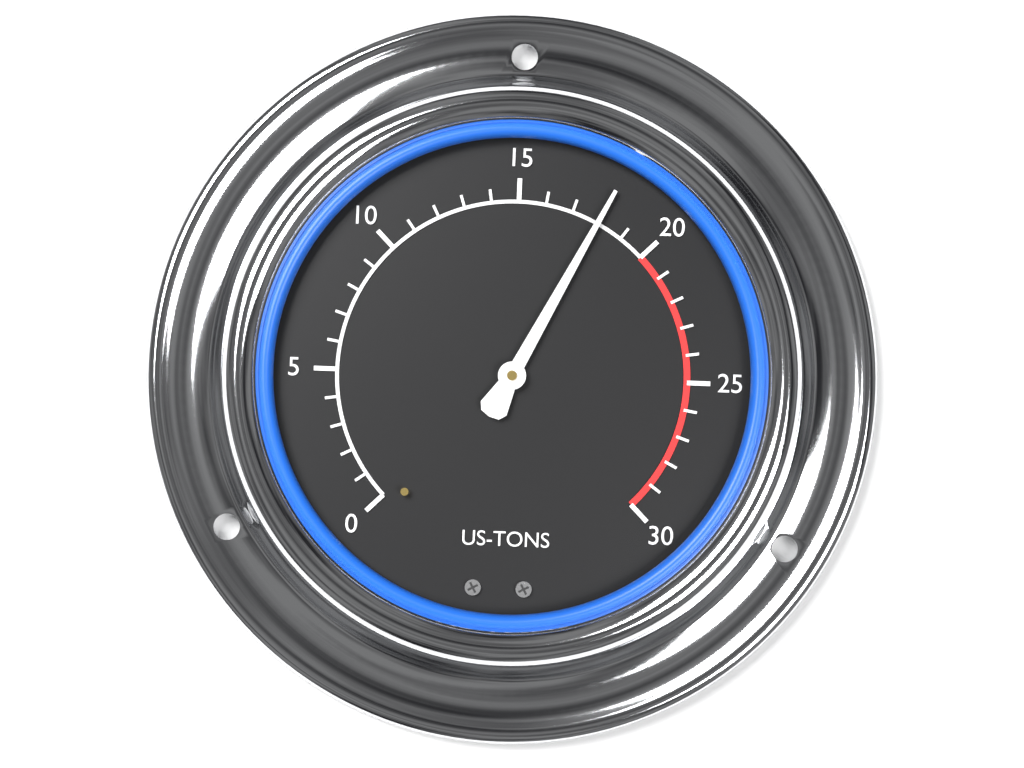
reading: 18 US-TONS
